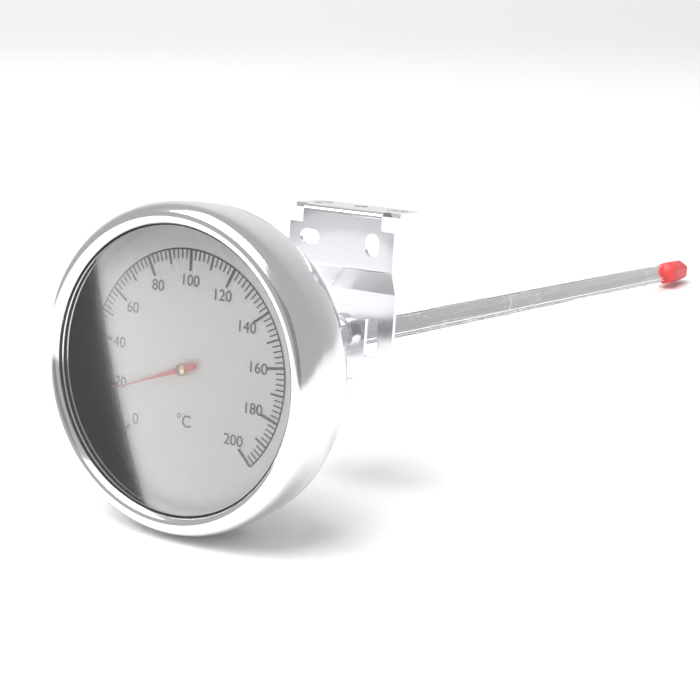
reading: 18 °C
